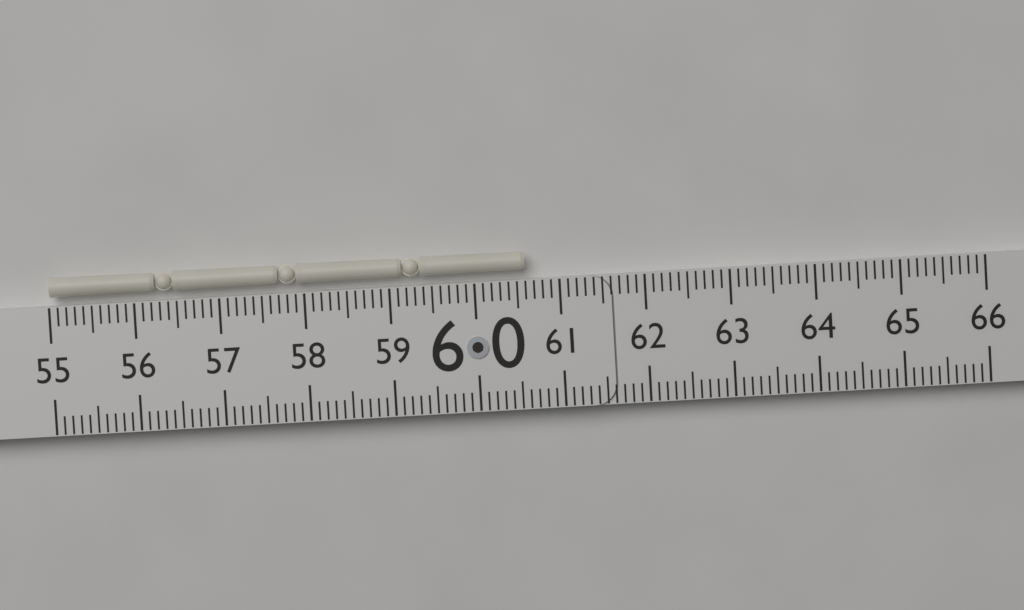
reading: 60.6 (no unit)
